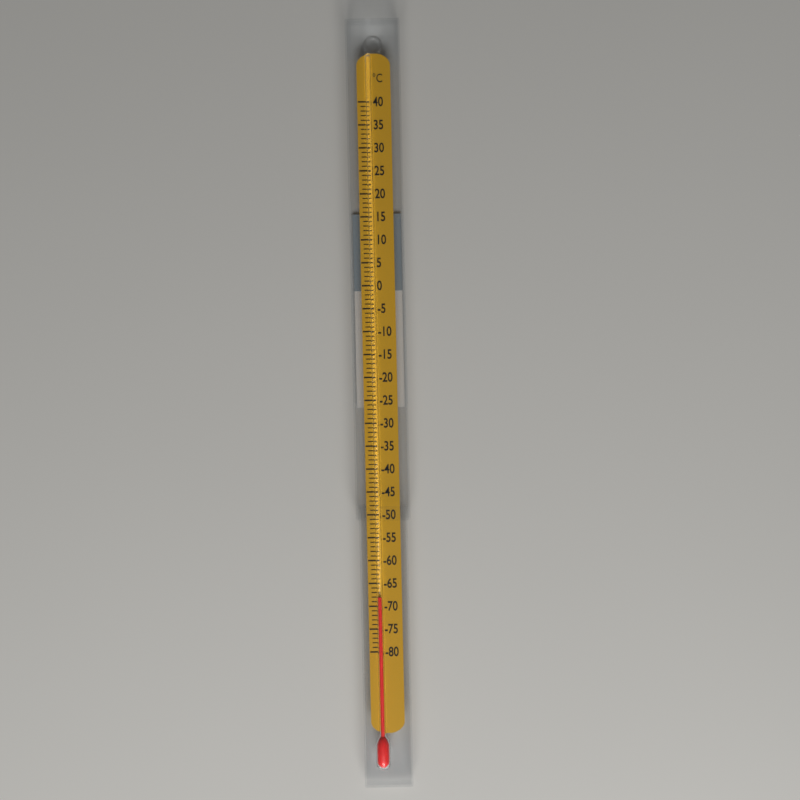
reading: -68 °C
